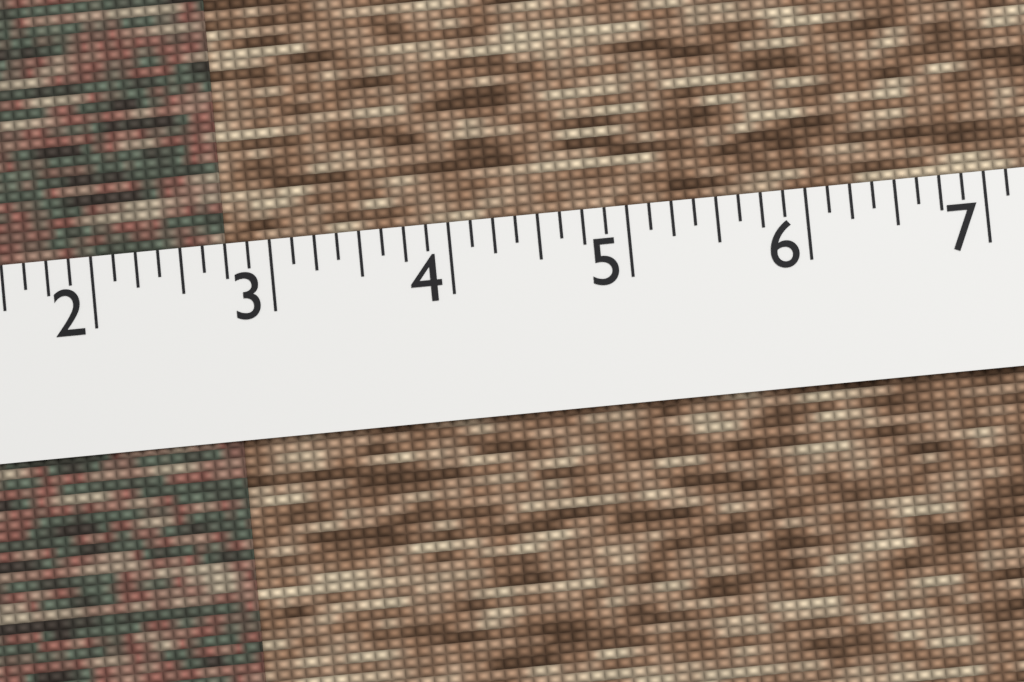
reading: 2.750 (no unit)
